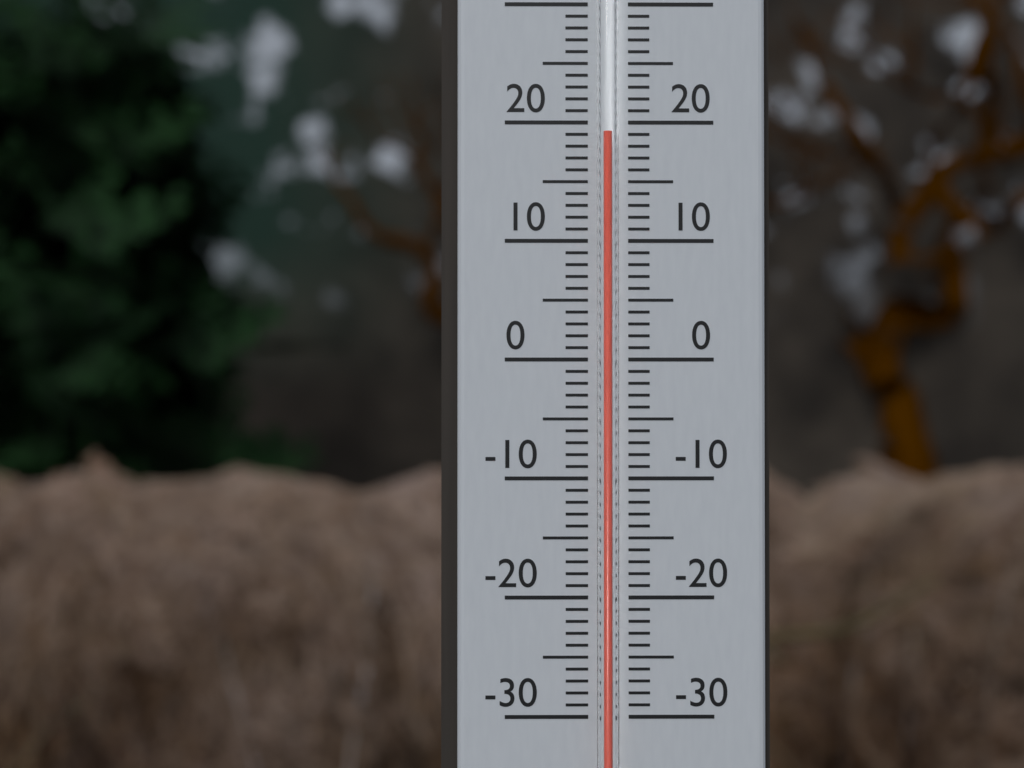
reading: 19 °C
